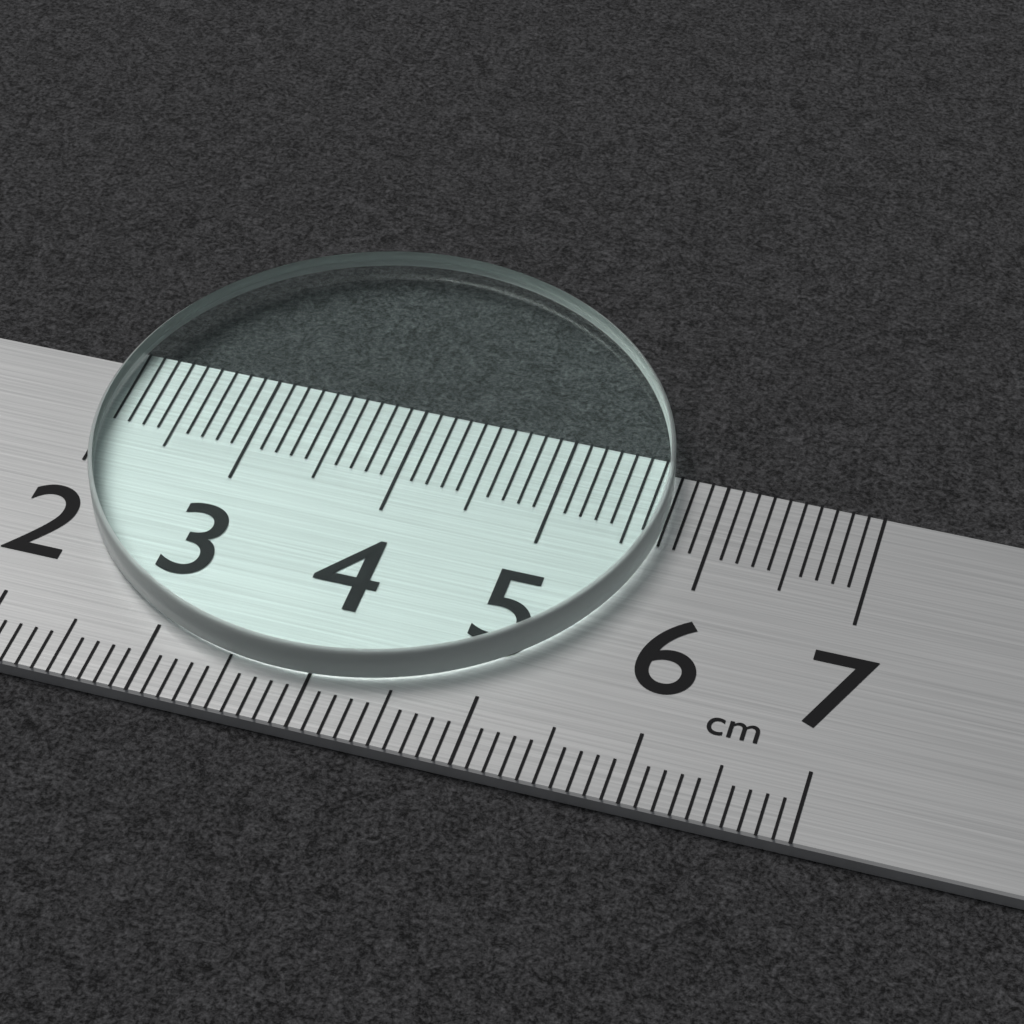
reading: 5.7 cm
